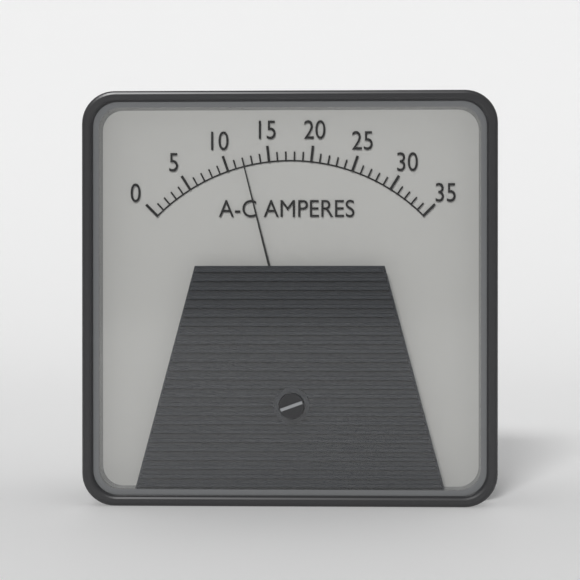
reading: 12 A
